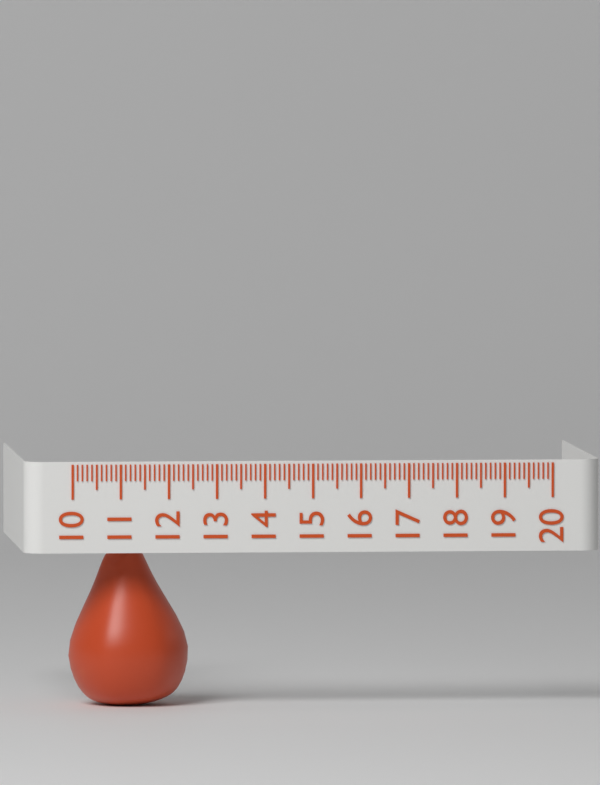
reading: 12.5 (no unit)
